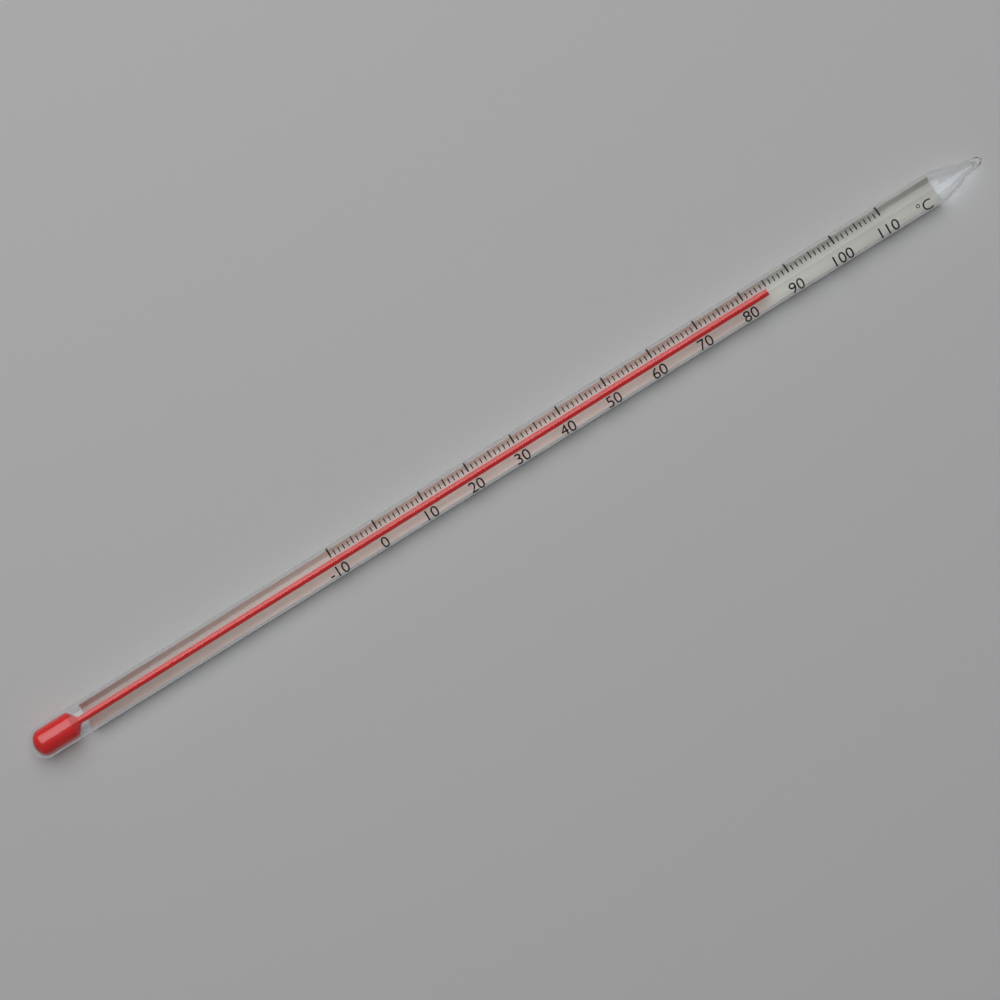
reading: 85 °C
